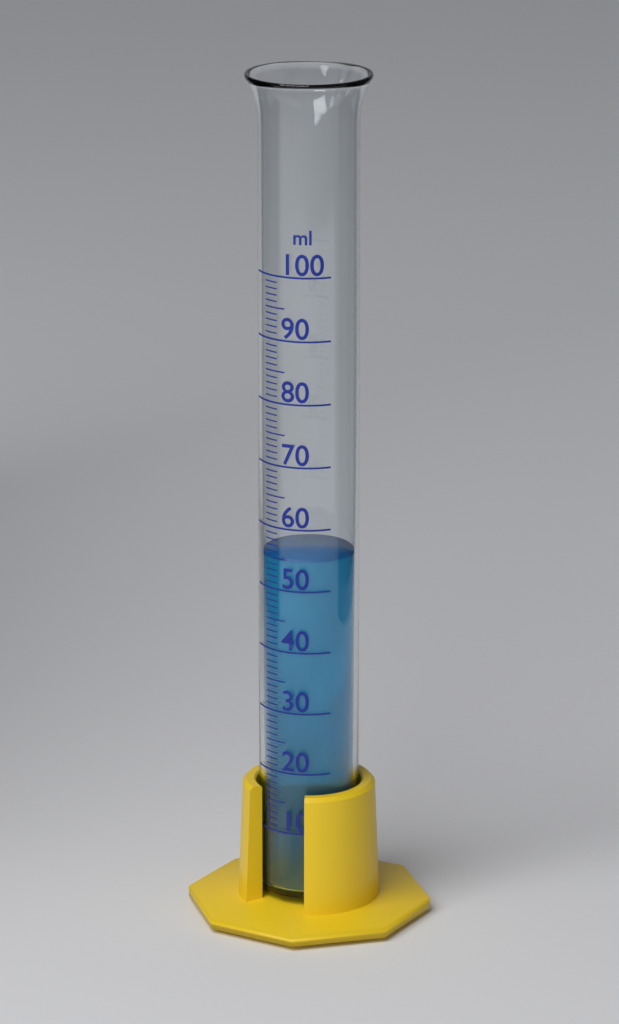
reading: 55 ml
